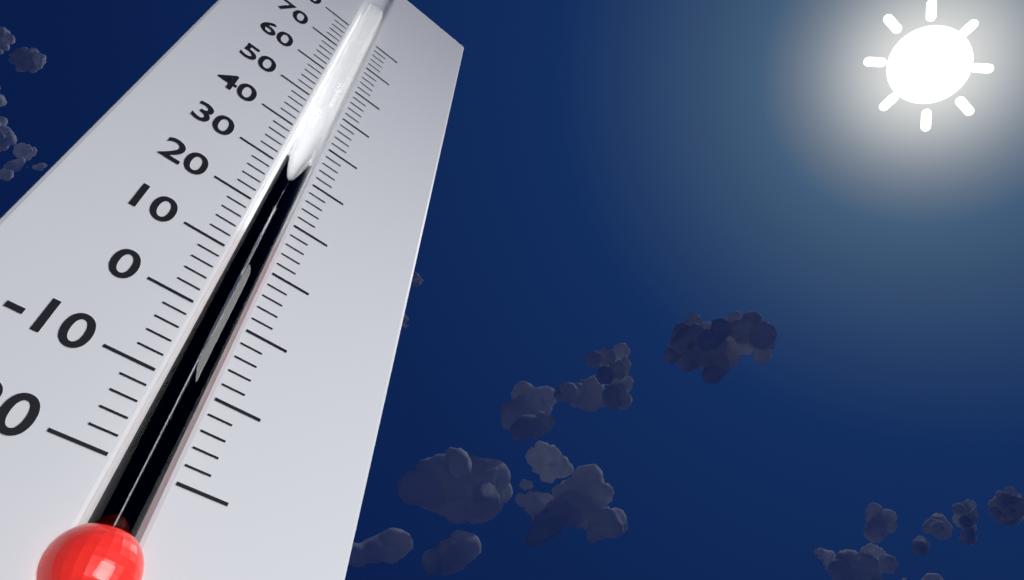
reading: 16 (no unit)
